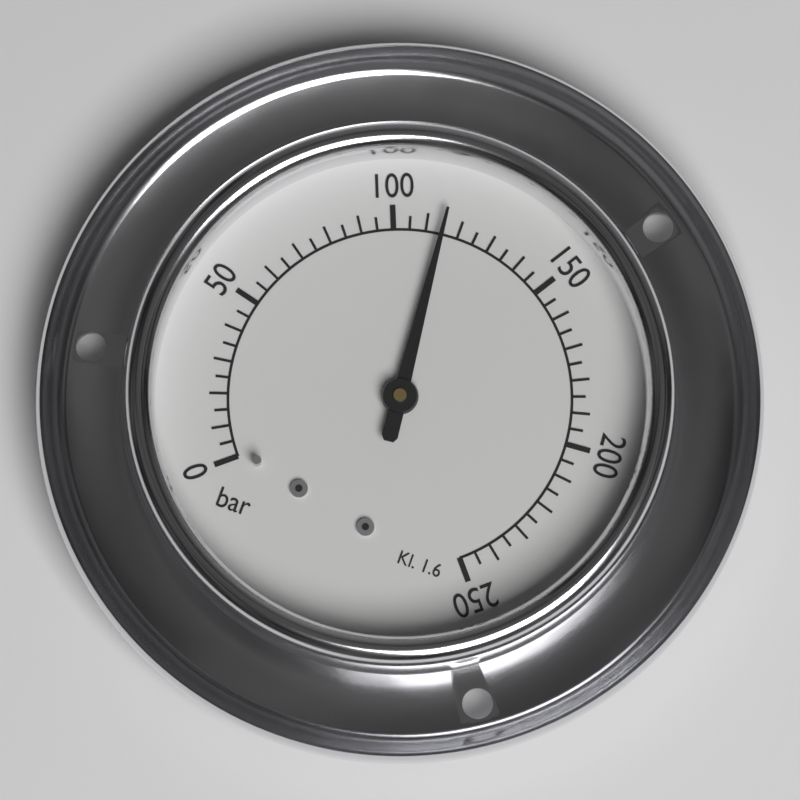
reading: 115 bar
